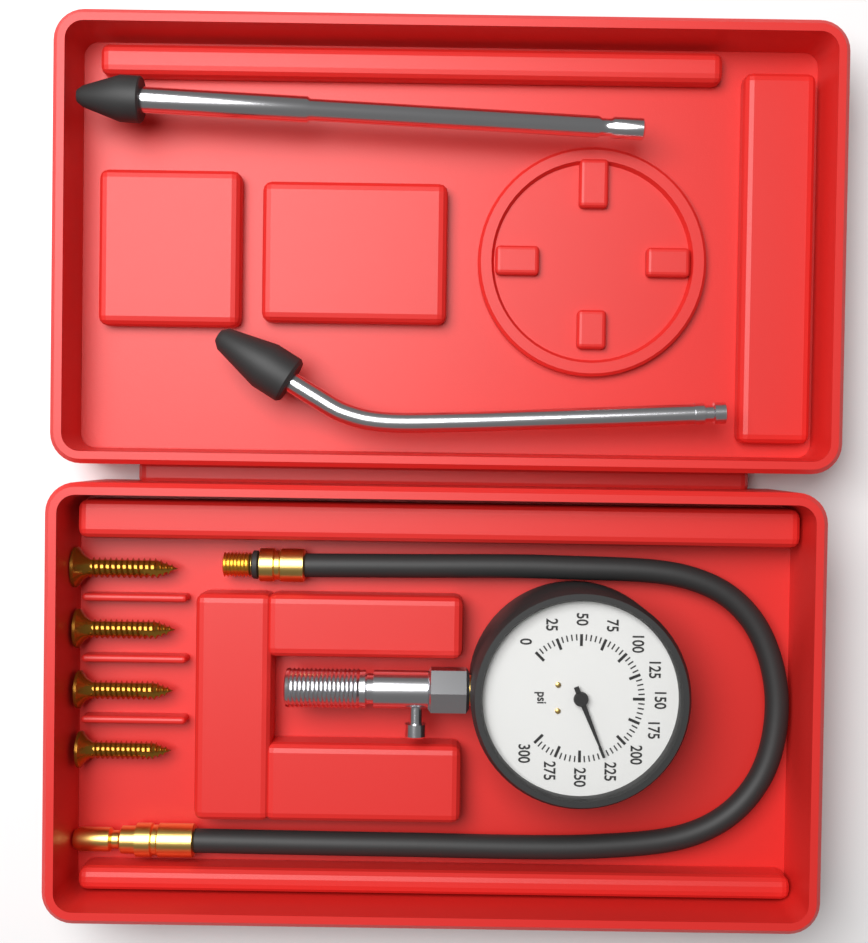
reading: 225 psi
